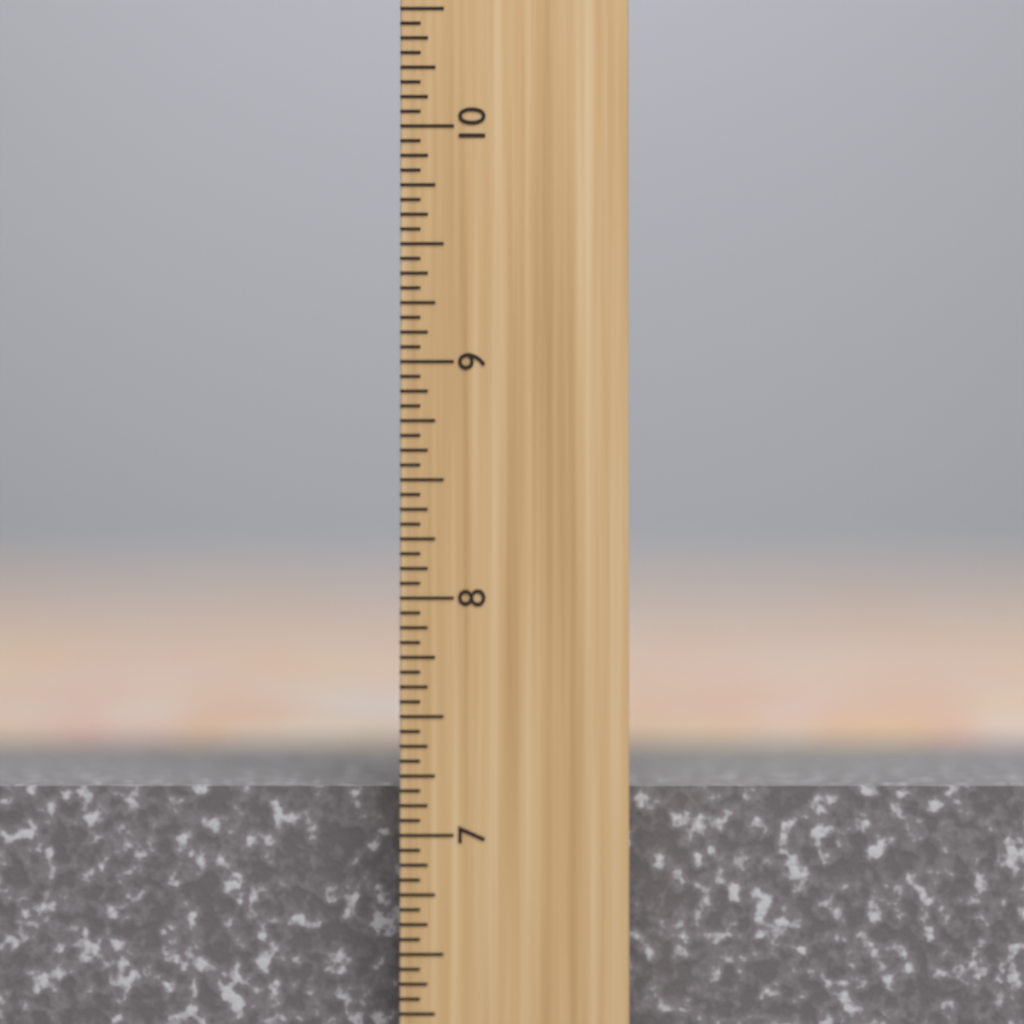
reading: 7.1875 inch
